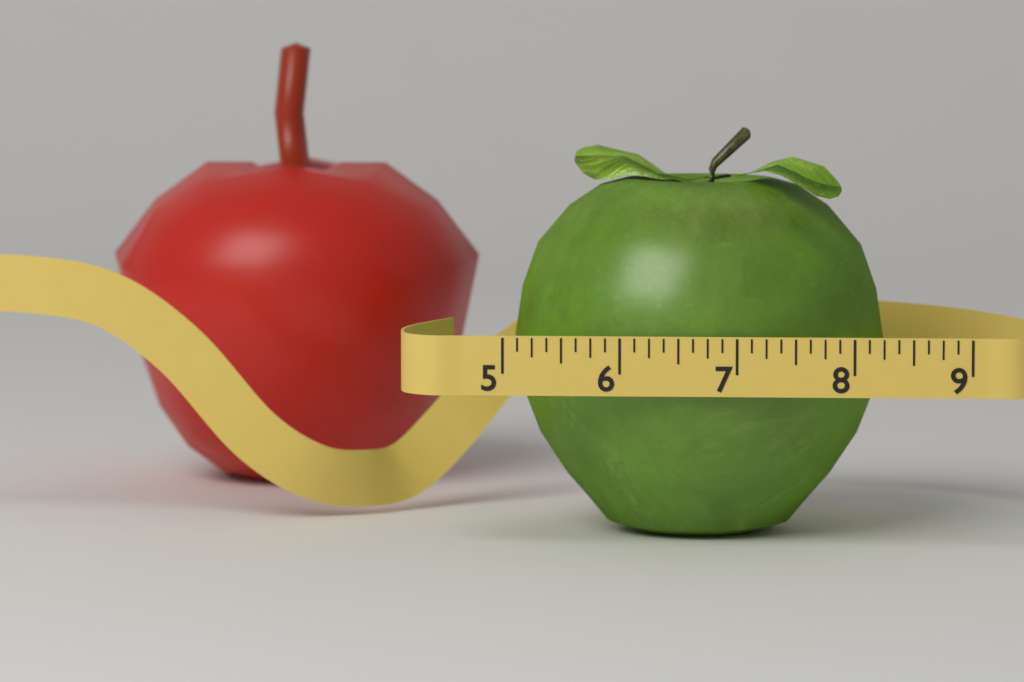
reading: 8.250 (no unit)
